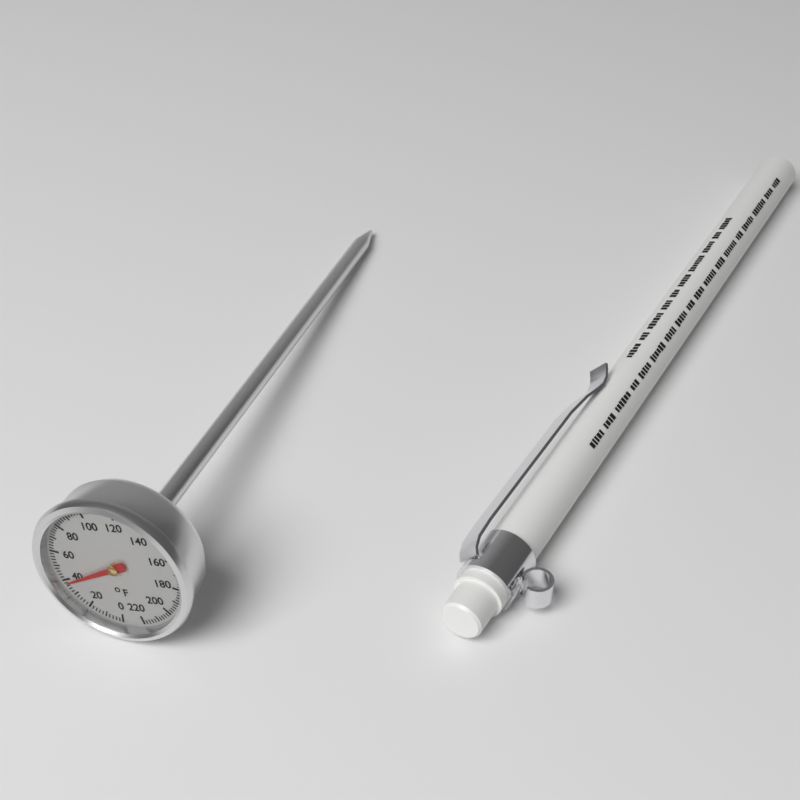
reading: 38 °F
